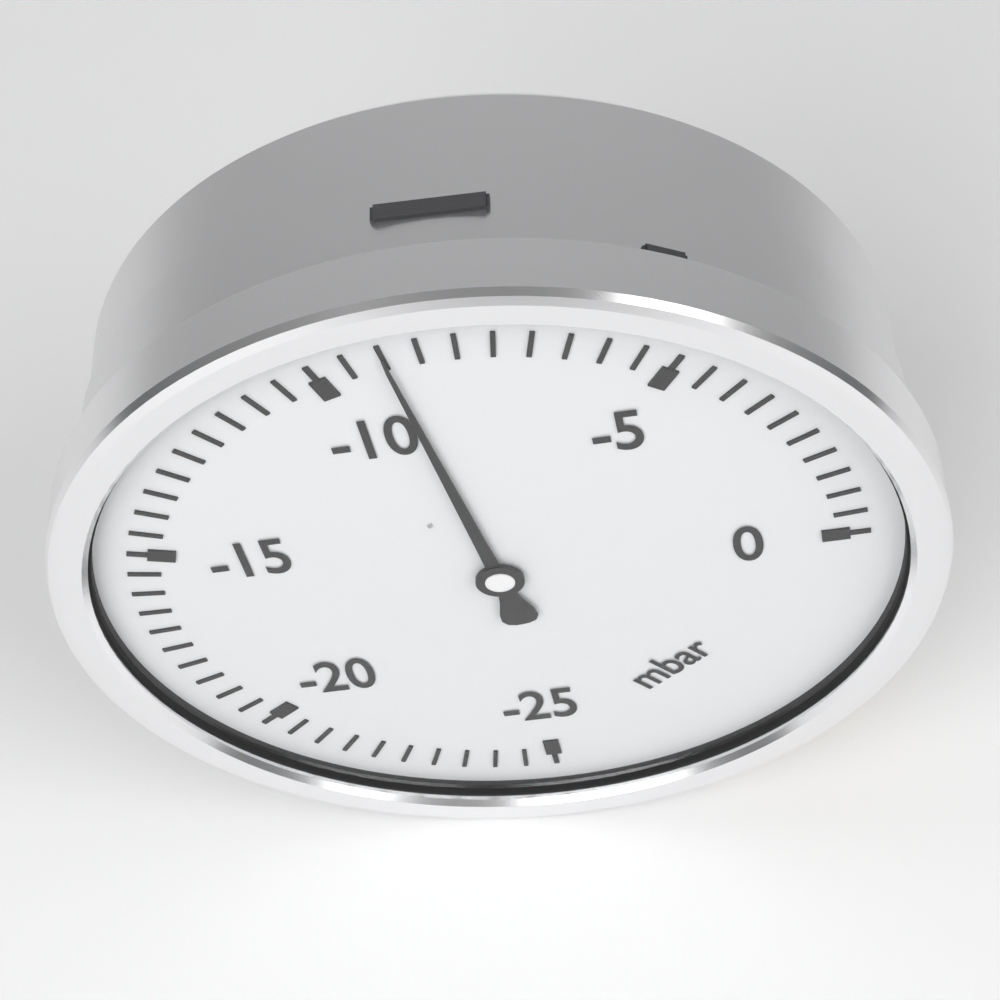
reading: -9.0 mbar
